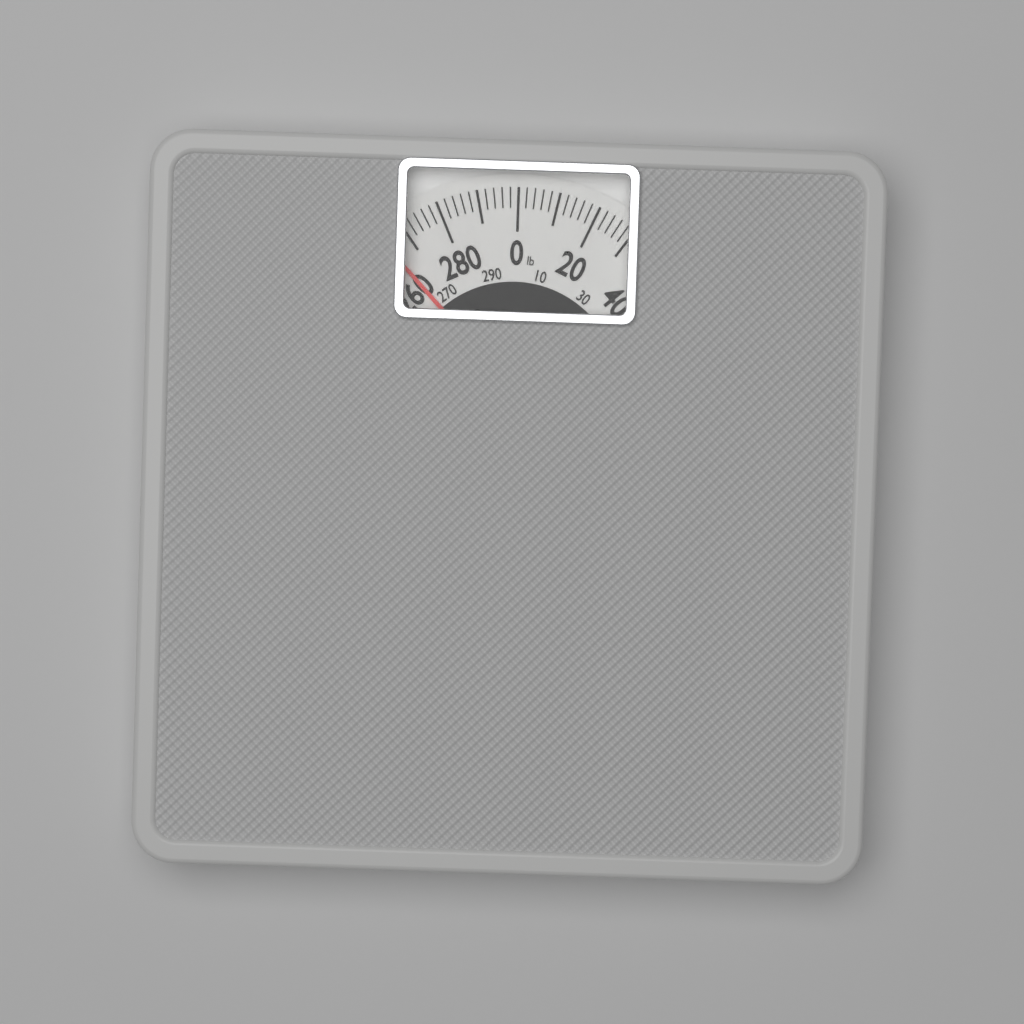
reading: 264 lb
